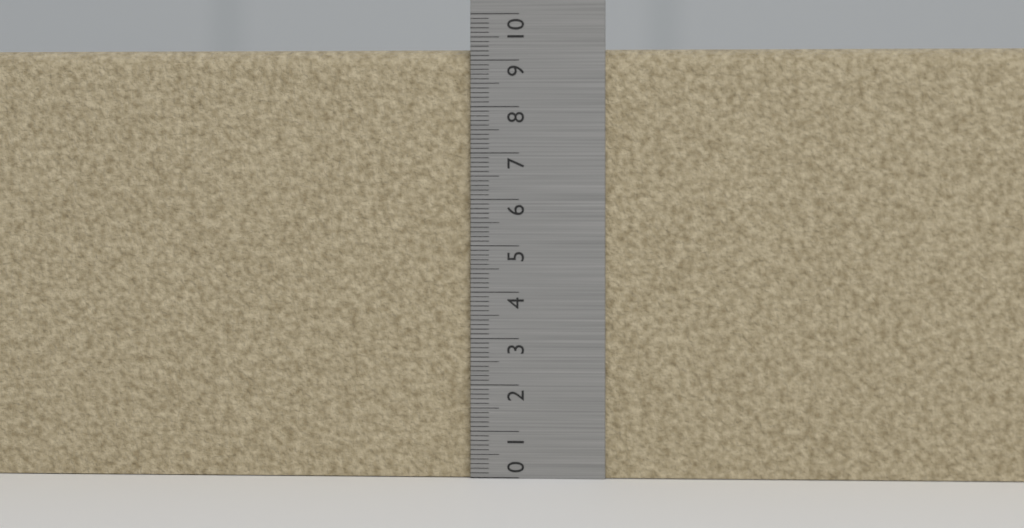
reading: 9.3 (no unit)
